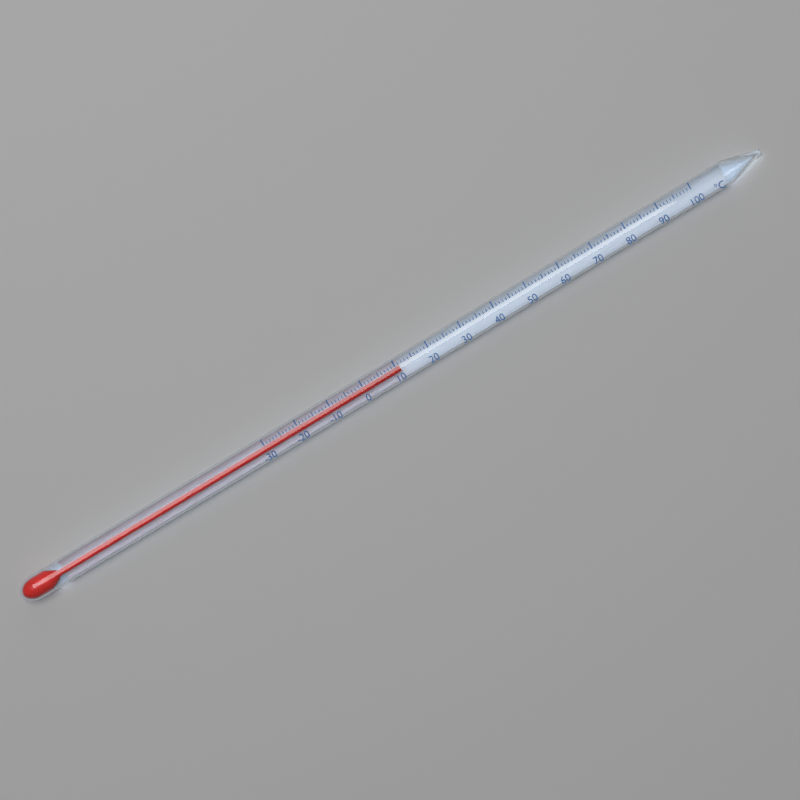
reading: 11 °C
